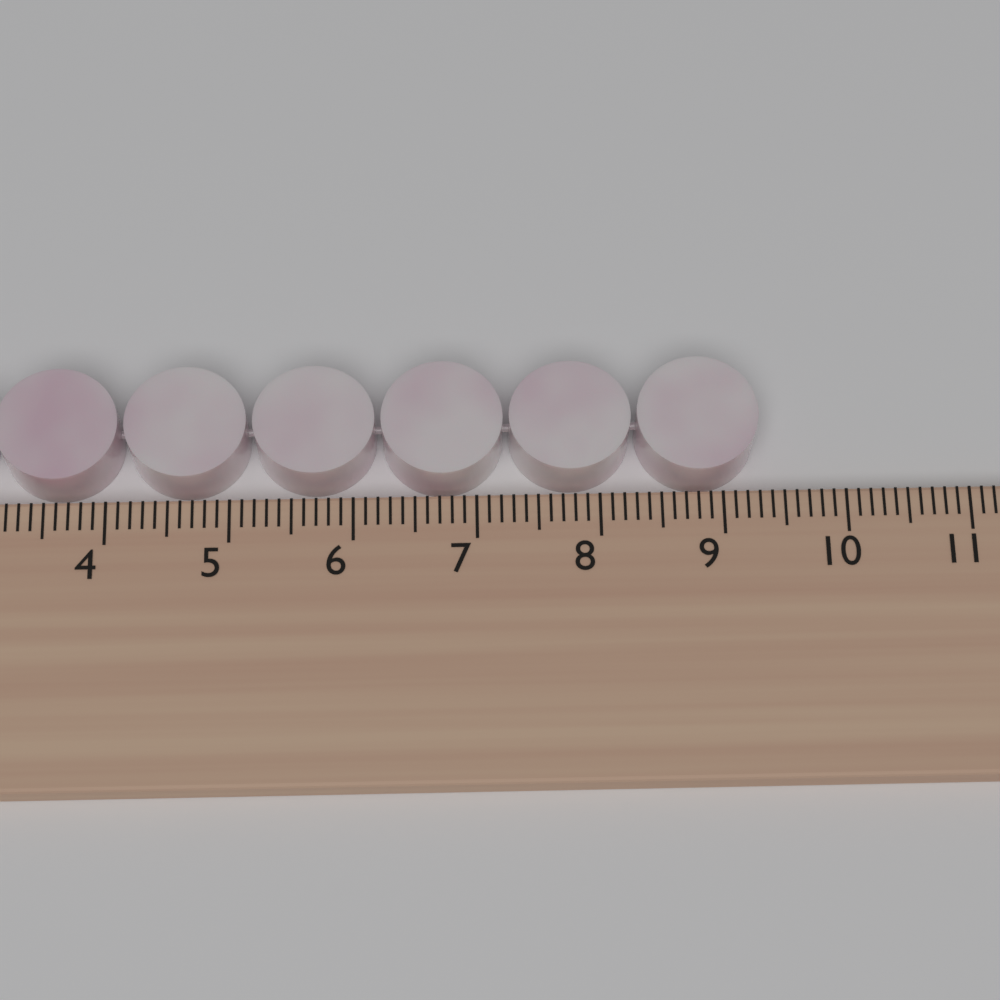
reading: 9.3 cm
